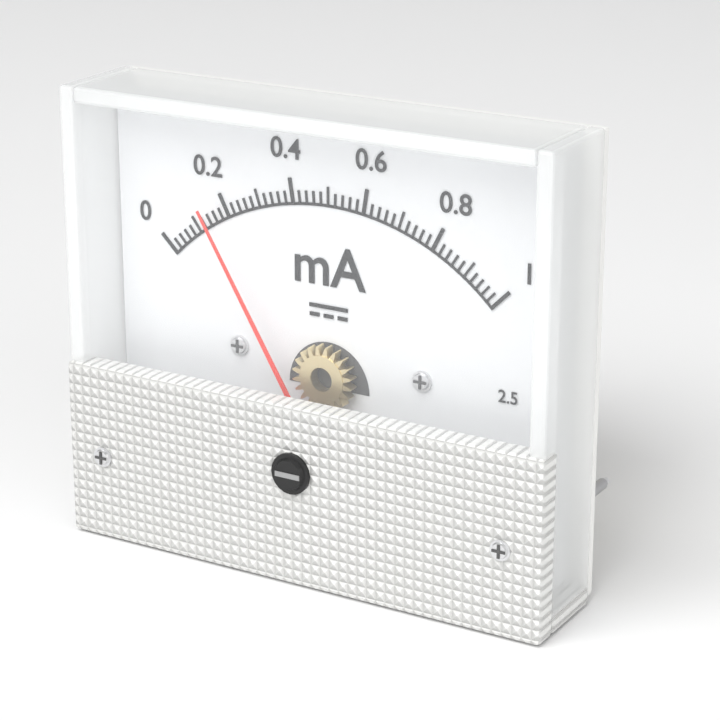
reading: 0.16 mA
